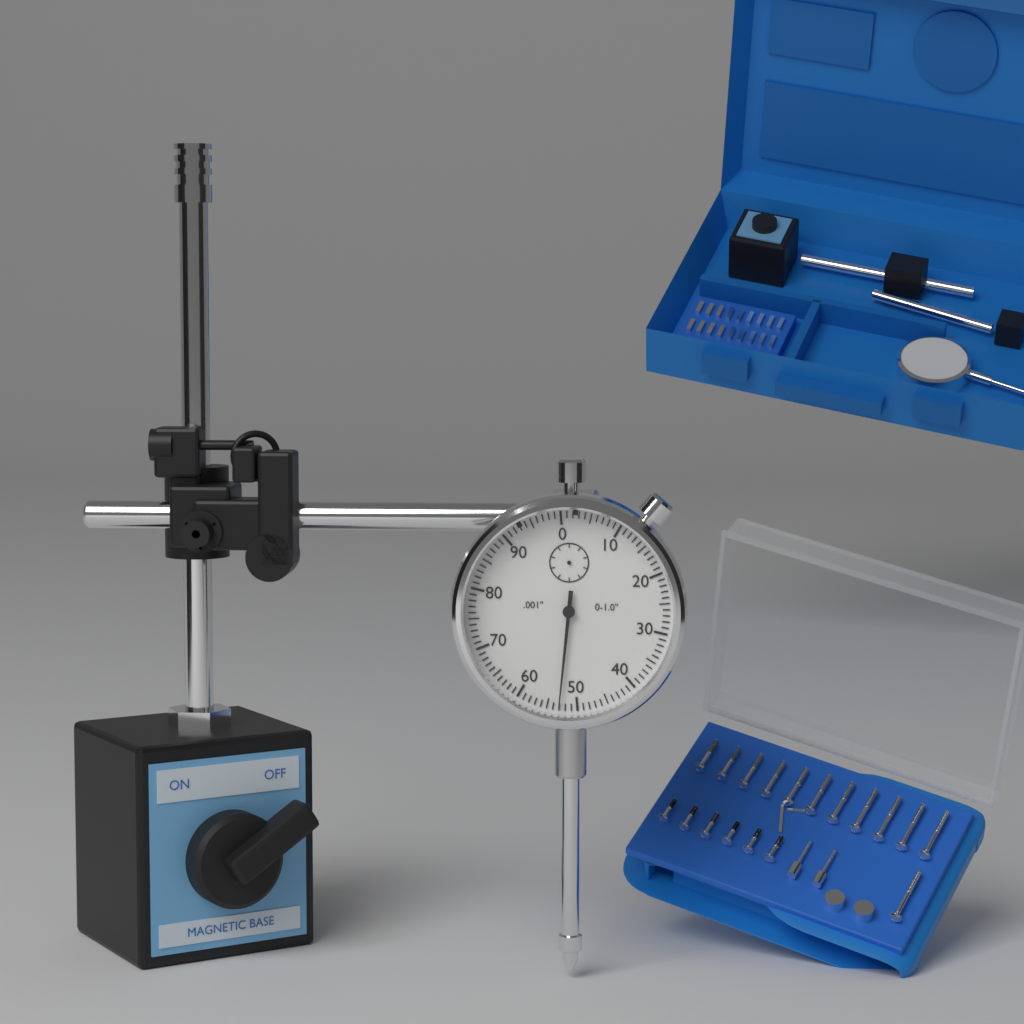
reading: 0.053 in
